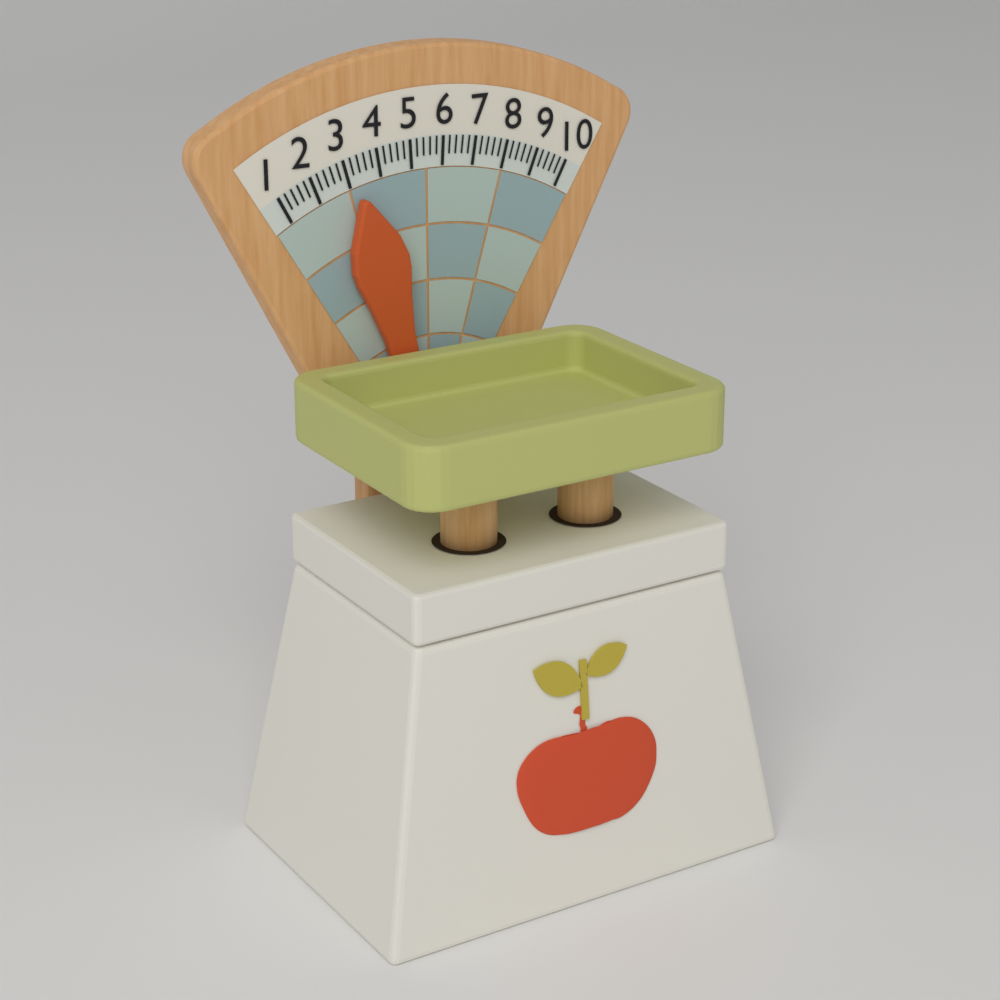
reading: 3.2 (no unit)
